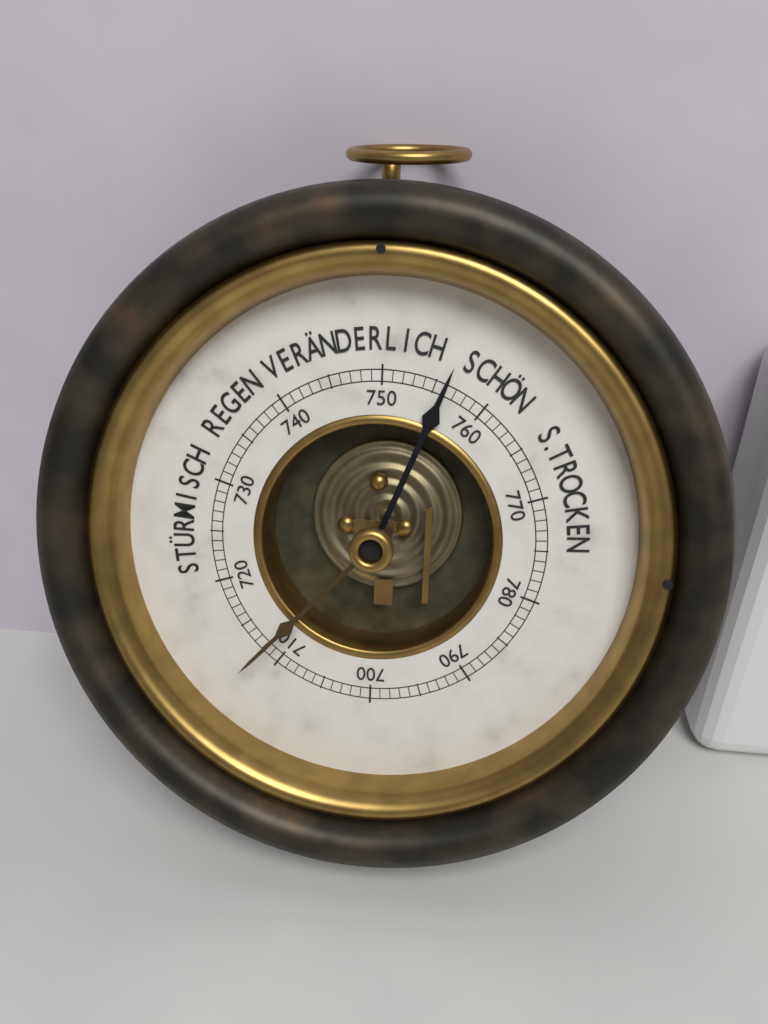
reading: 756 mmHg
